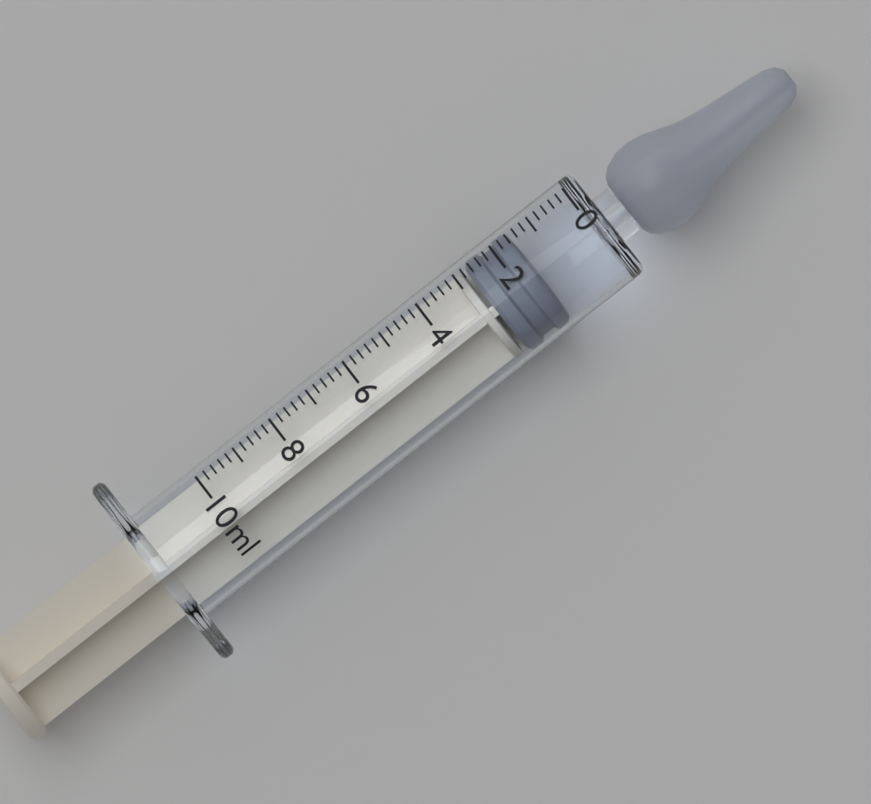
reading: 1.6 ml
